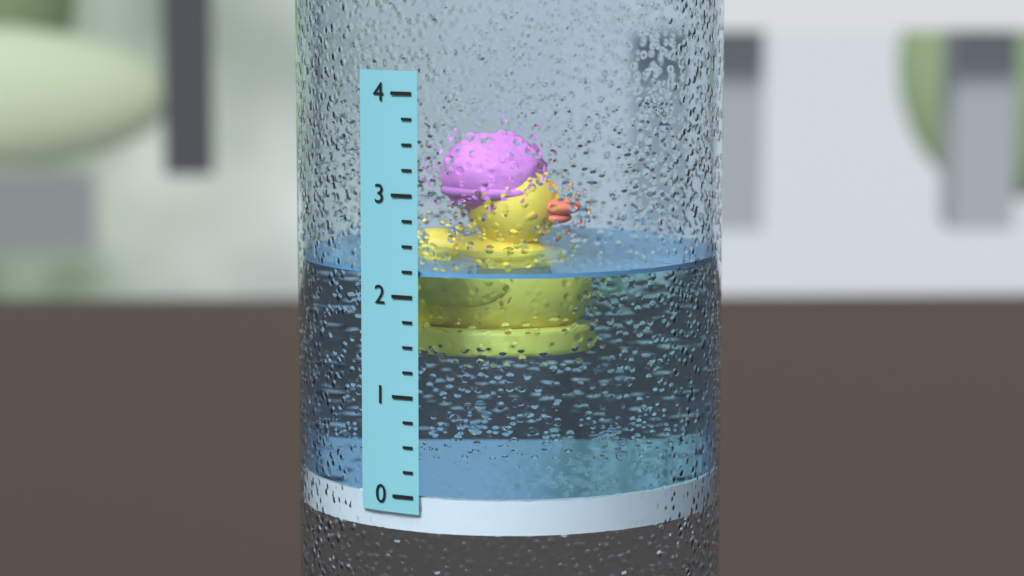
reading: 2.25 (no unit)
